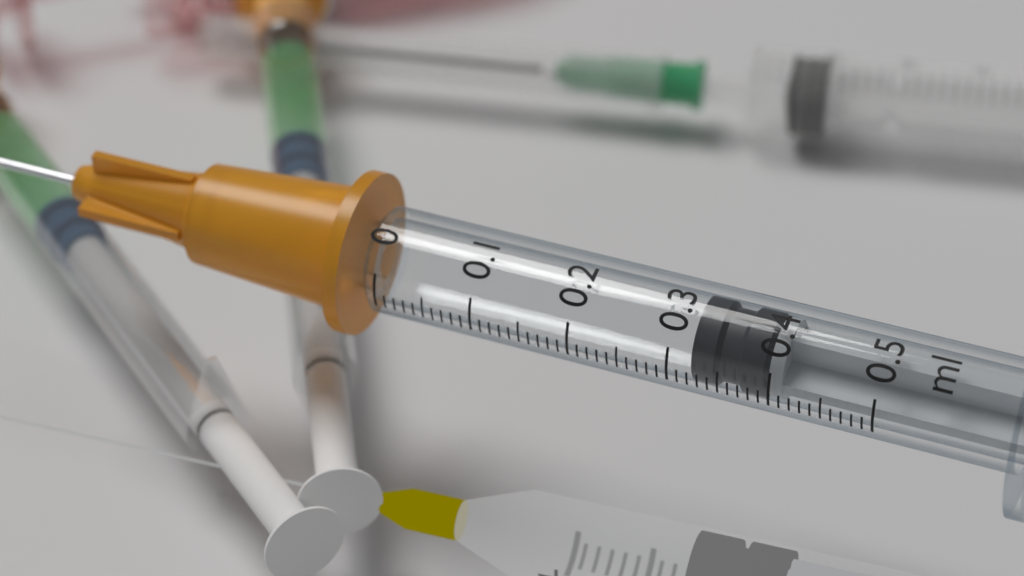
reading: 0.32 ml
